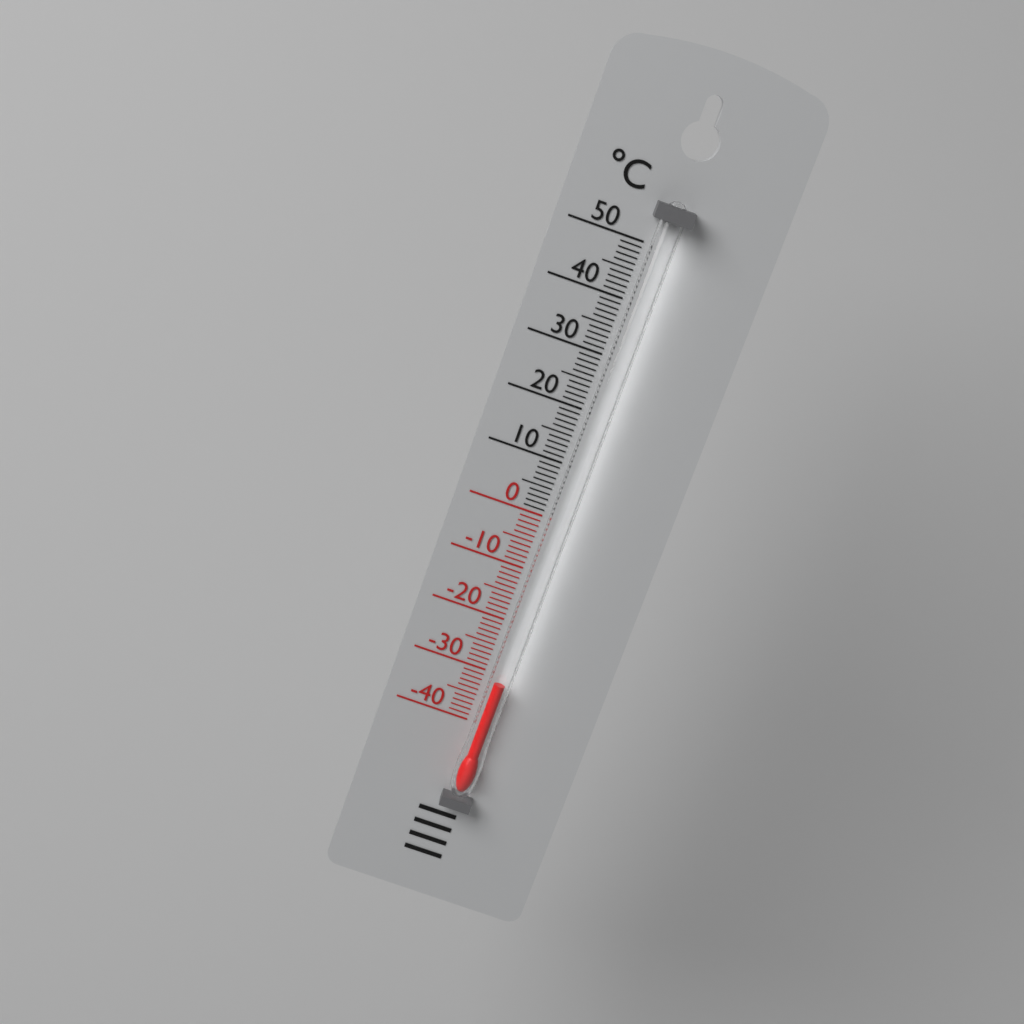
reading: -31 °C
